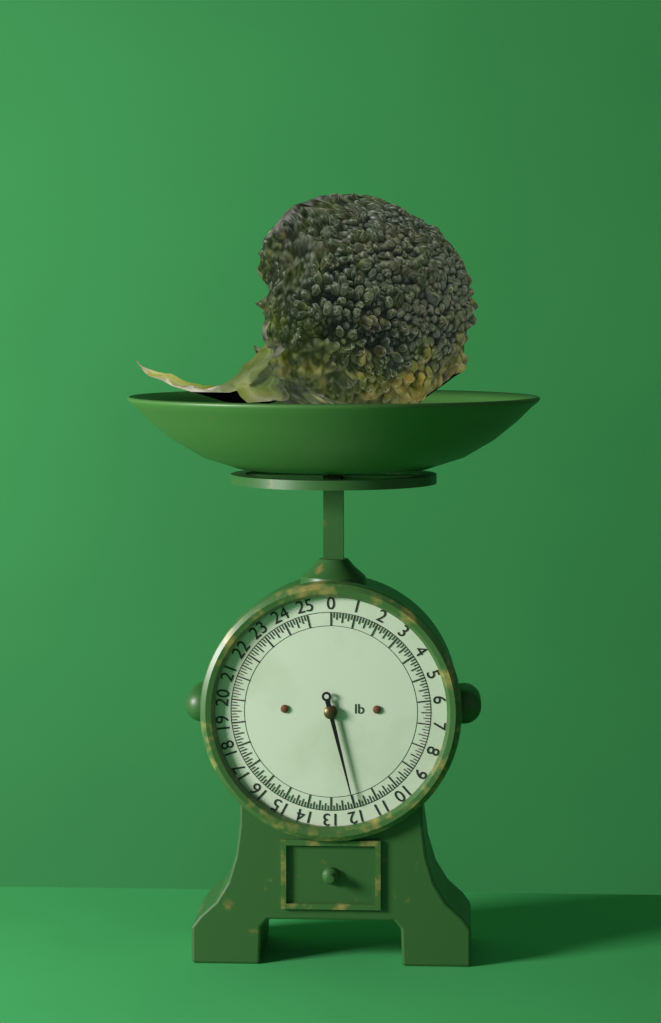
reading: 12.000 lb
